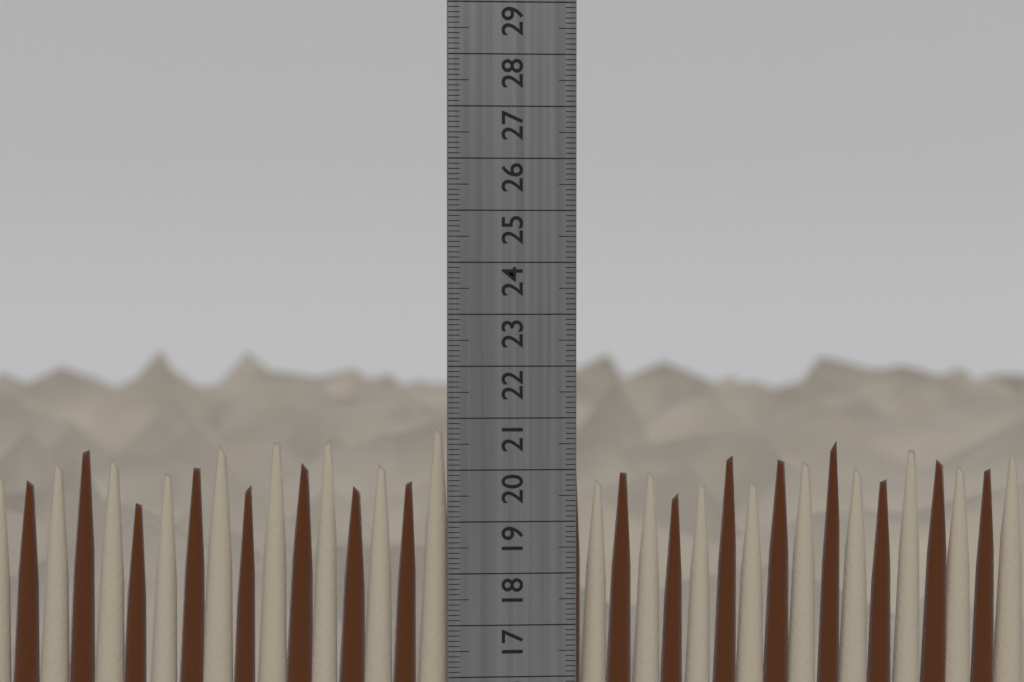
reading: 20.9 cm
